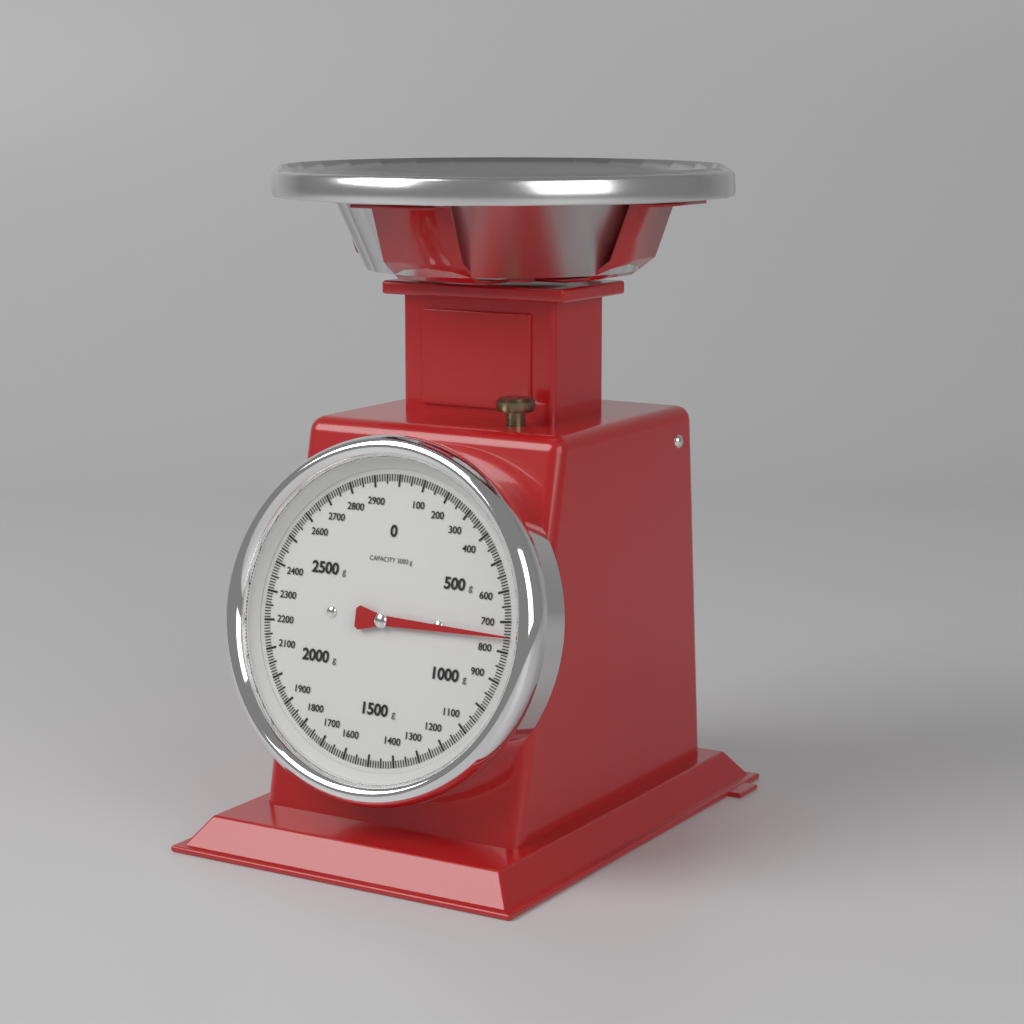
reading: 750 g
